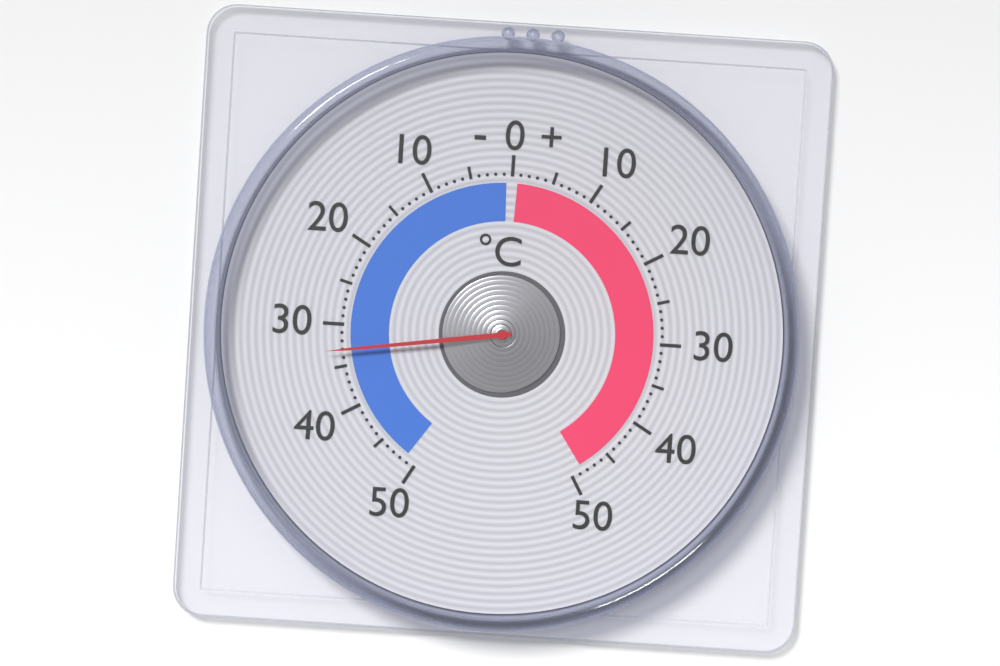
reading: -33 °C
